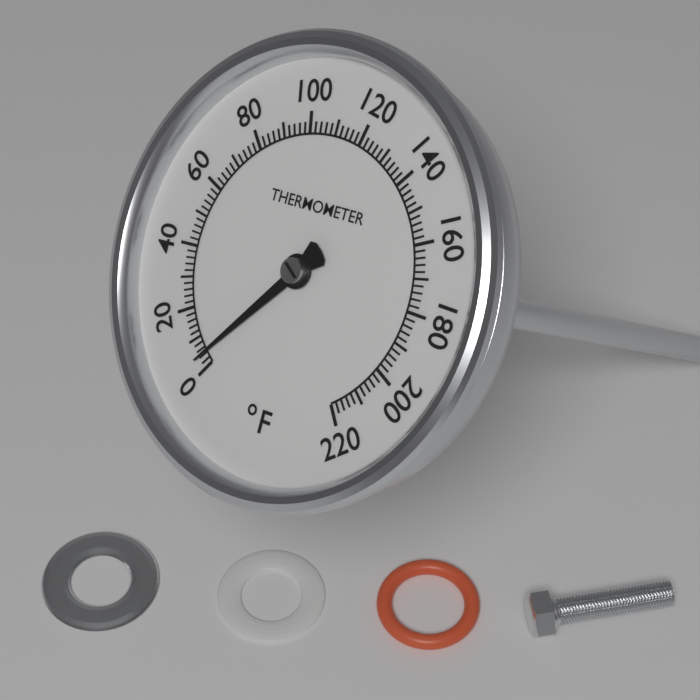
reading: 4 °F
